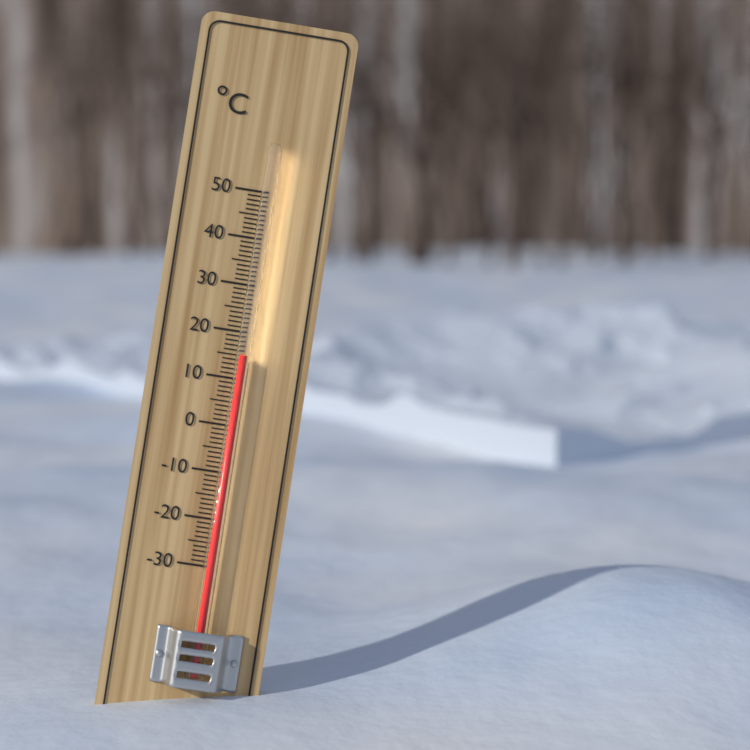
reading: 15 °C
